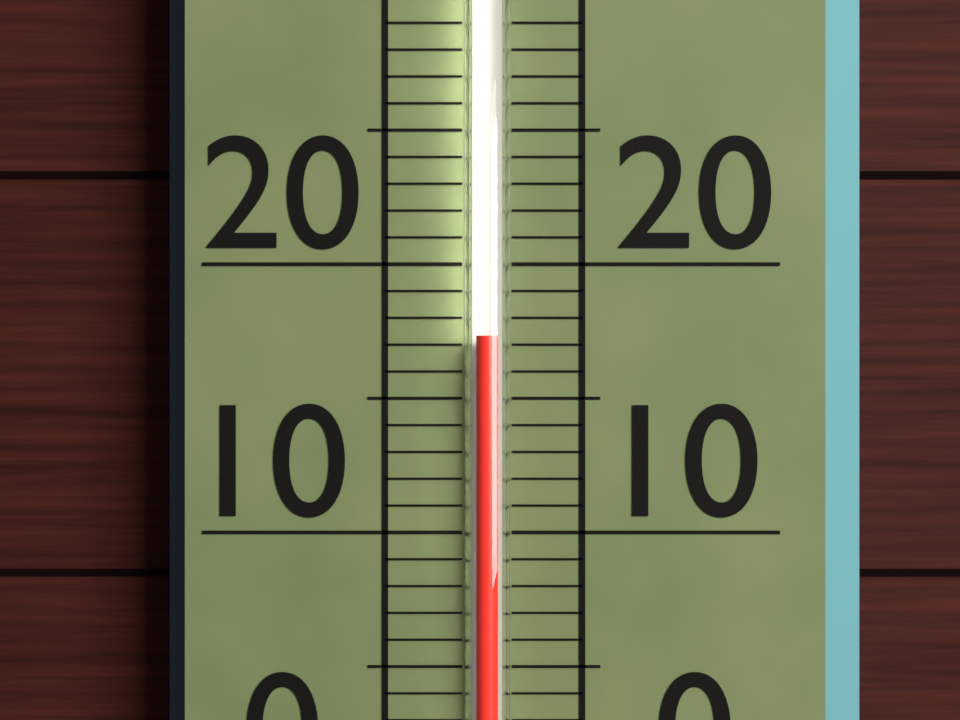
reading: 17.3 (no unit)
